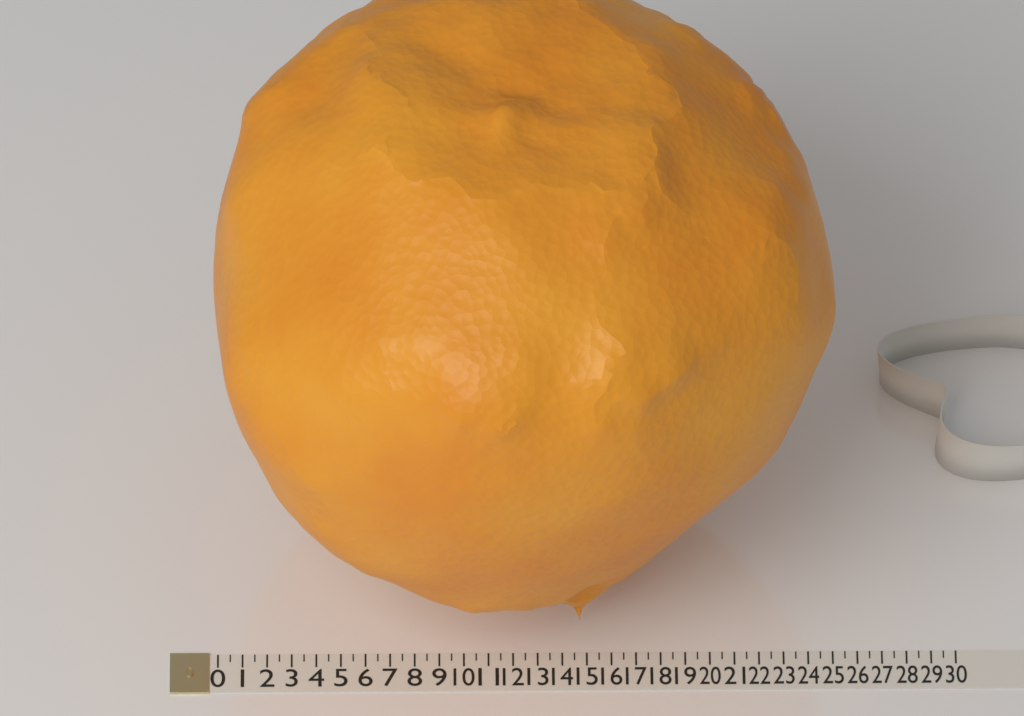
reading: 25.0 (no unit)
